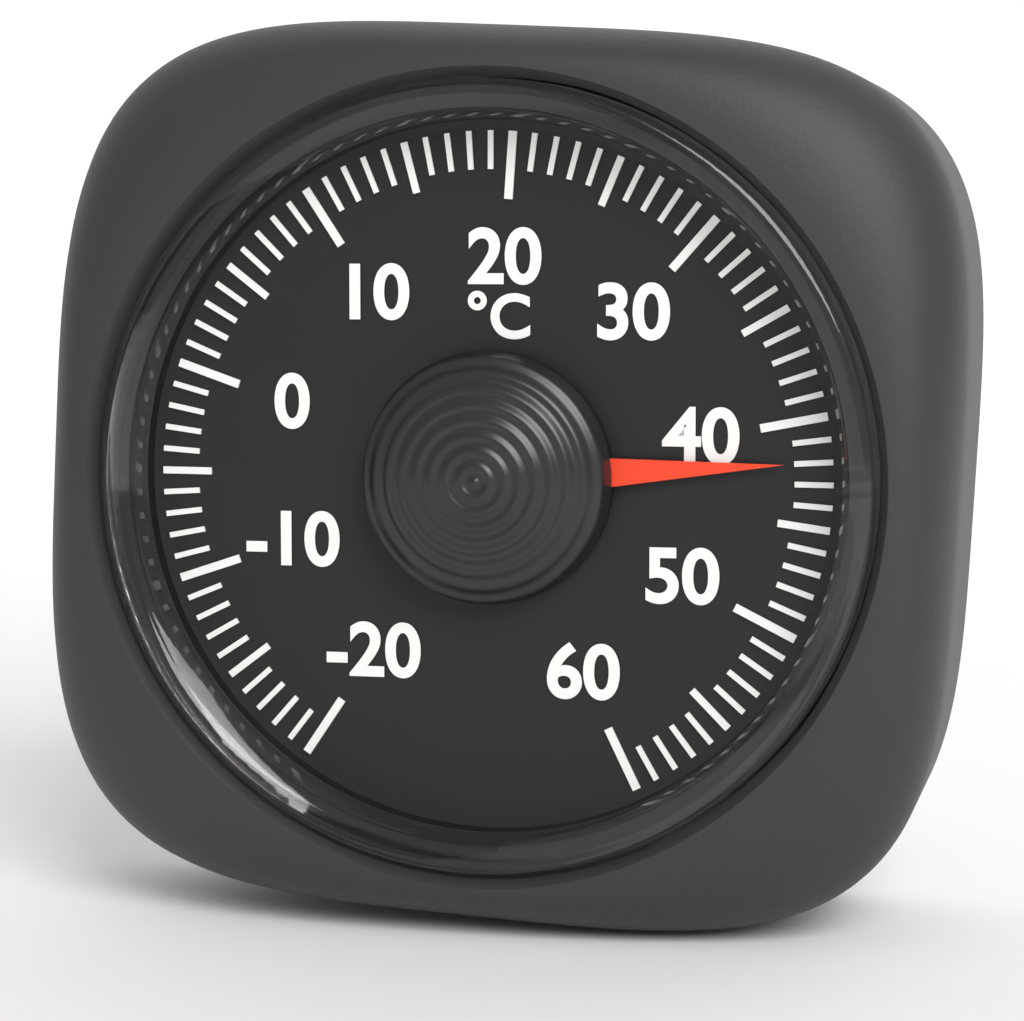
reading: 42 °C
